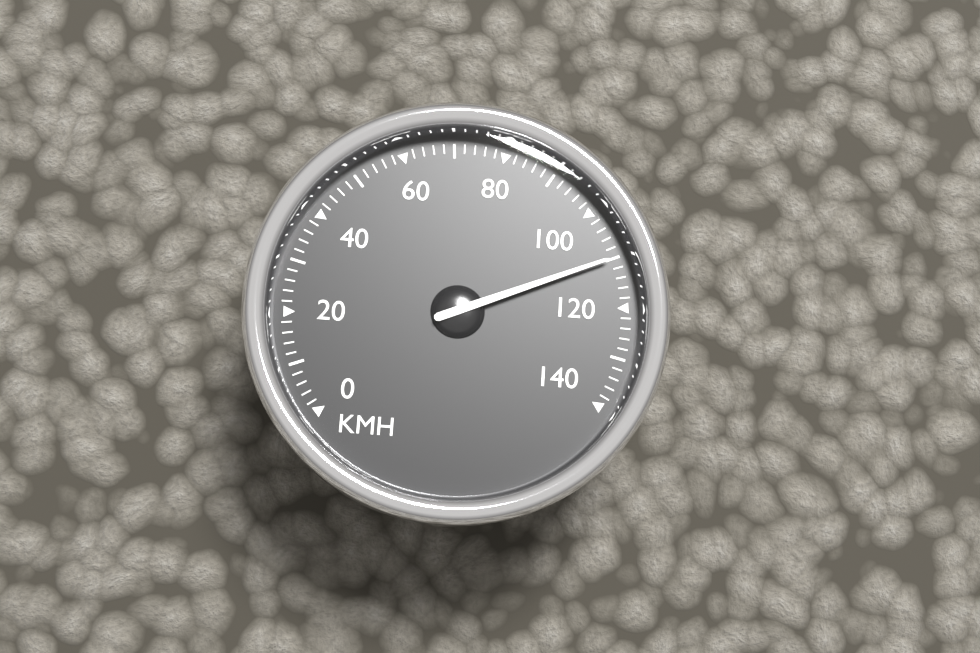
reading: 110 km/h
